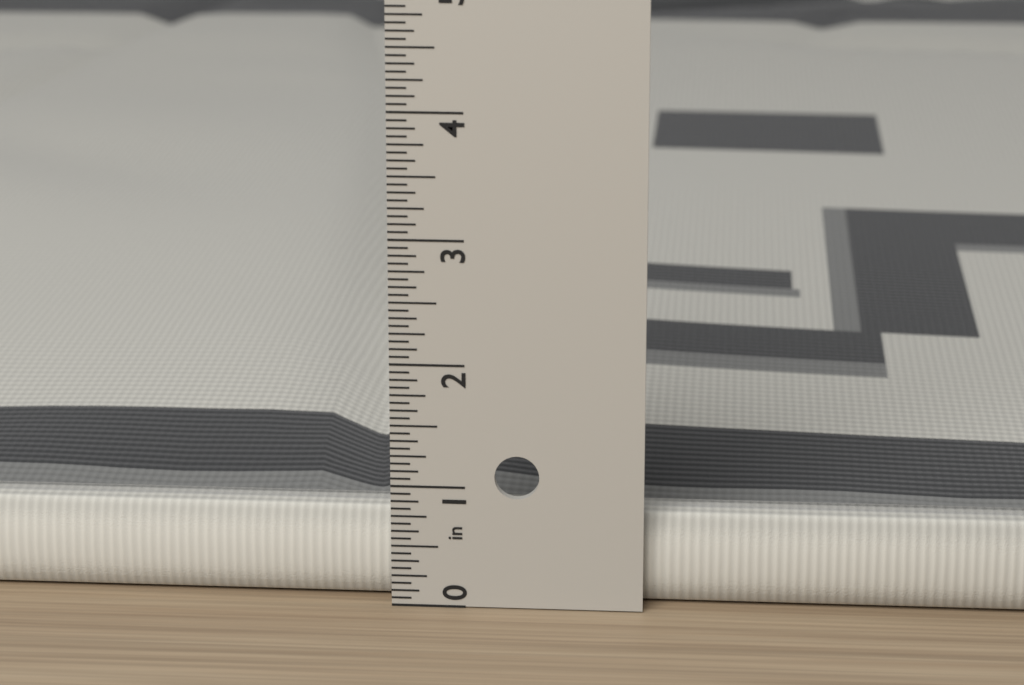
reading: 0.7500 in
